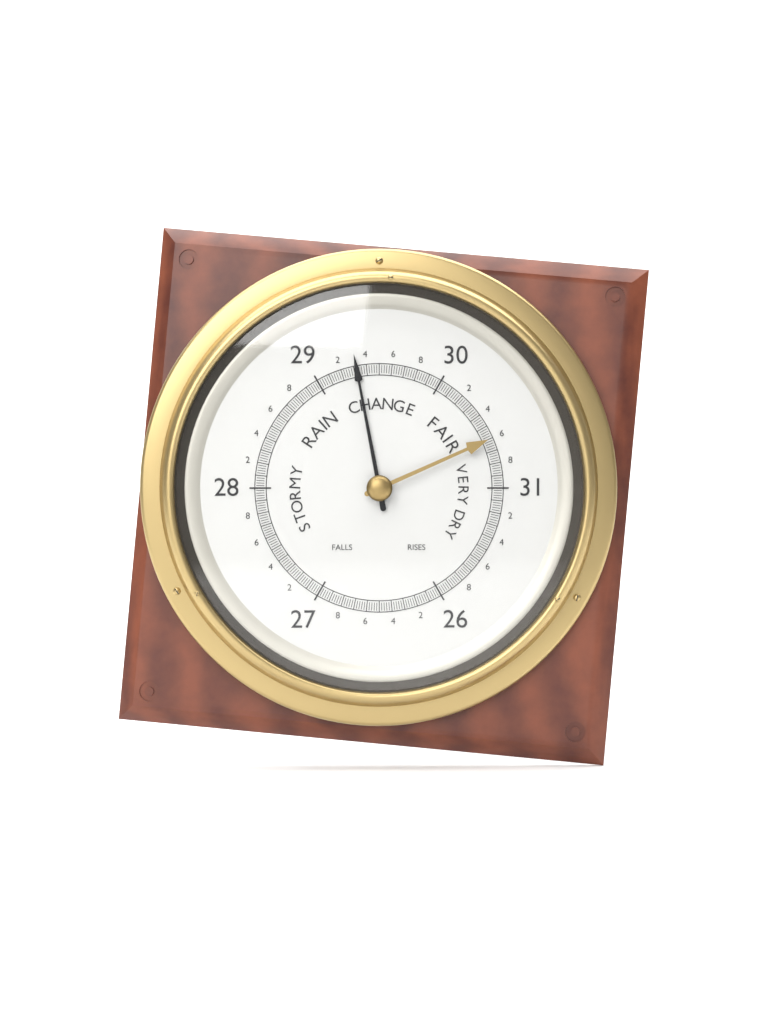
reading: 29.32 (no unit)
